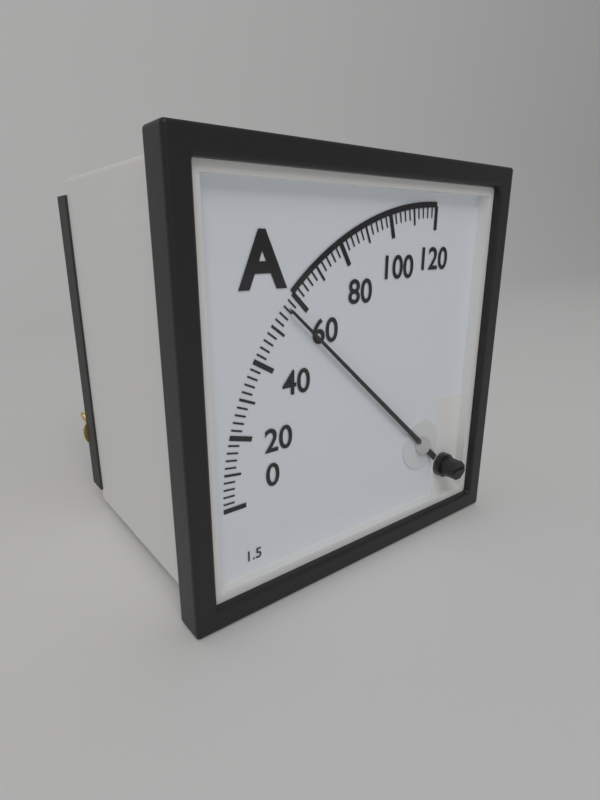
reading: 56 A
